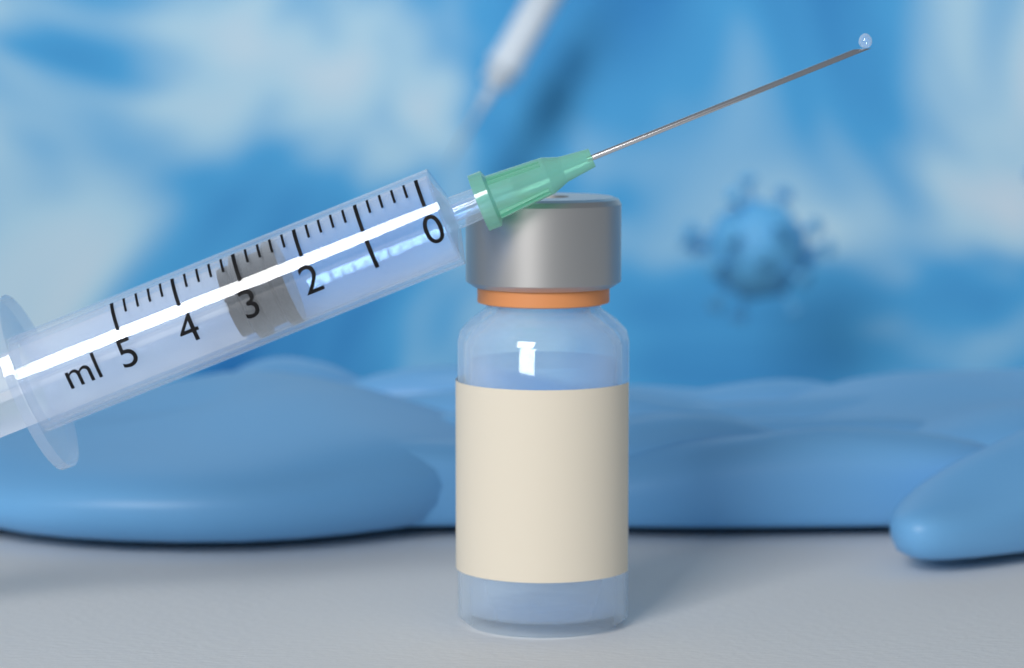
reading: 2.4 ml
